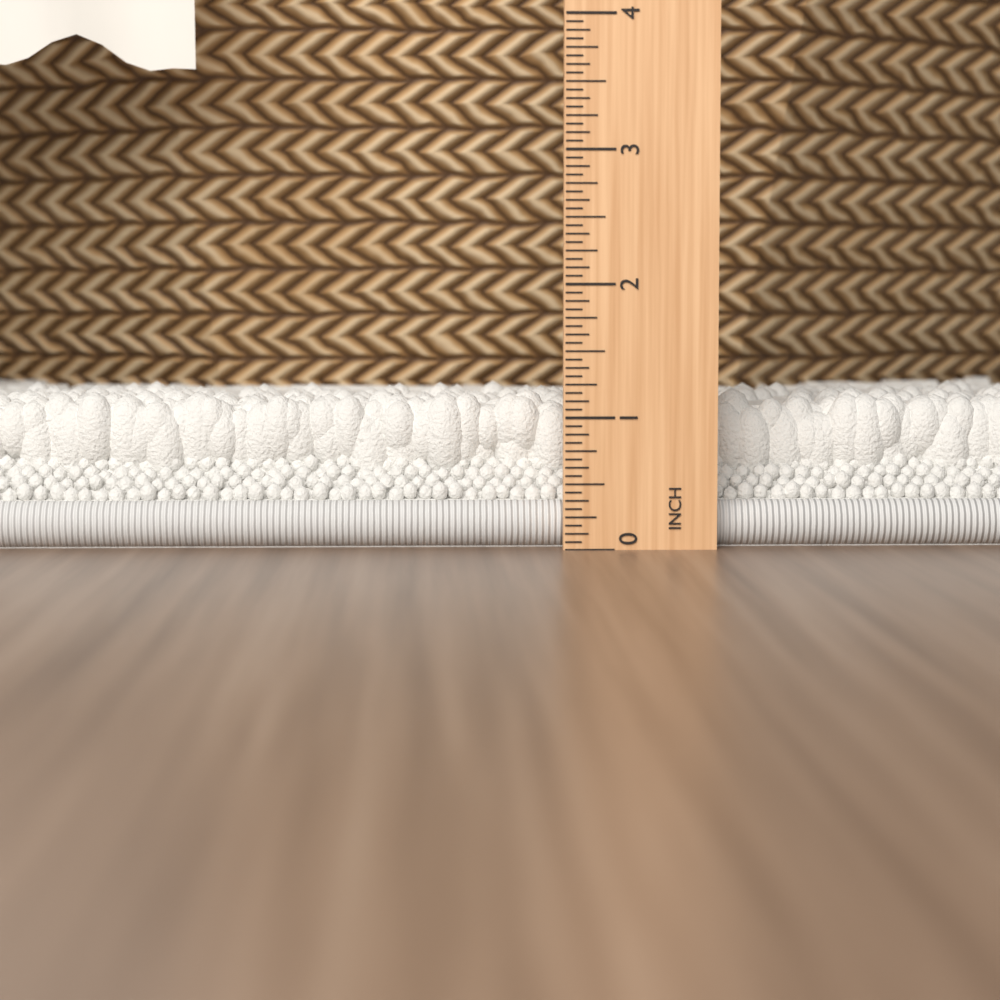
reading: 1.1875 in
